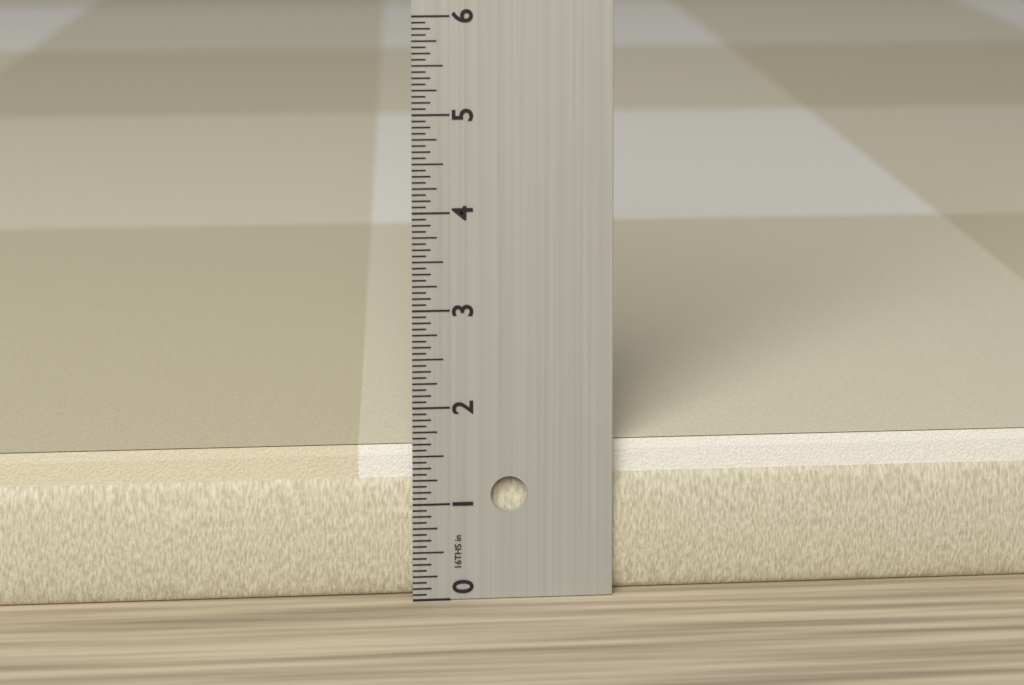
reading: 1.5625 in
